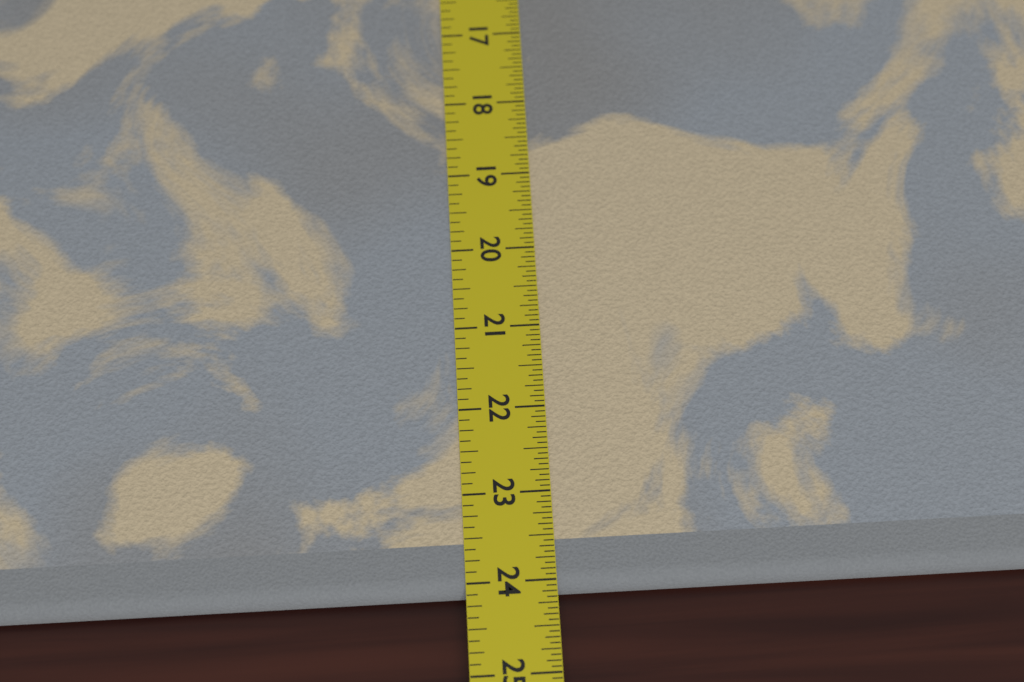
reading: 24.1250 in
